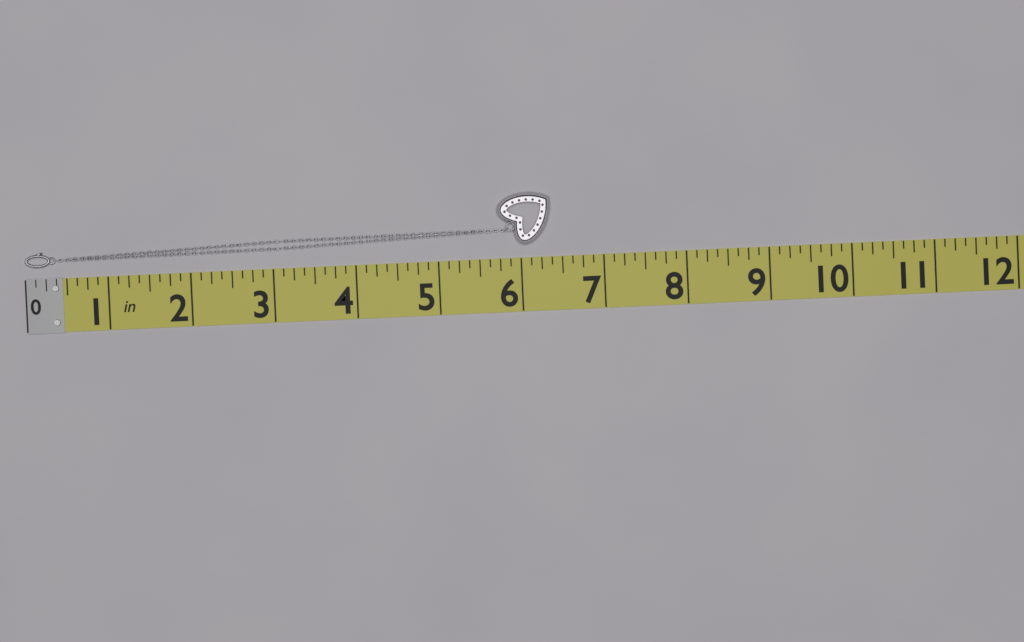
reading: 6.375 in
